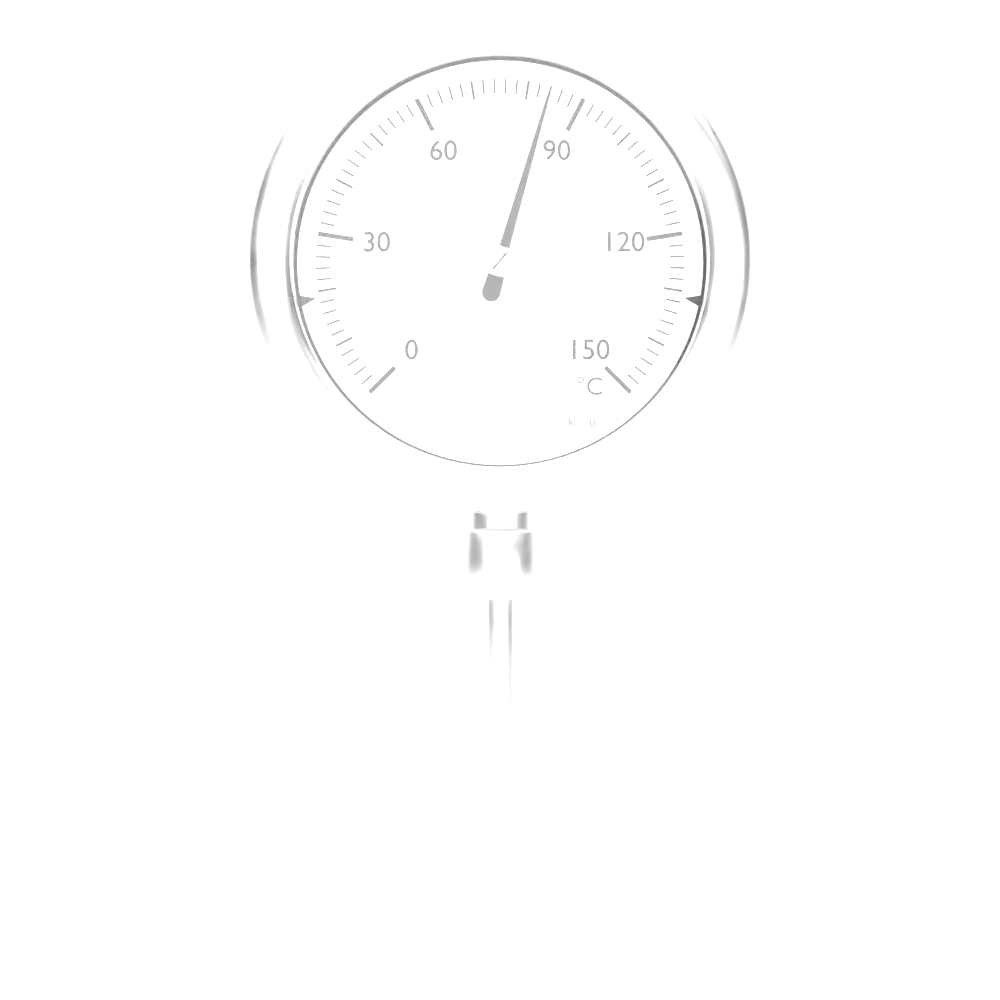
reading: 84 °C
